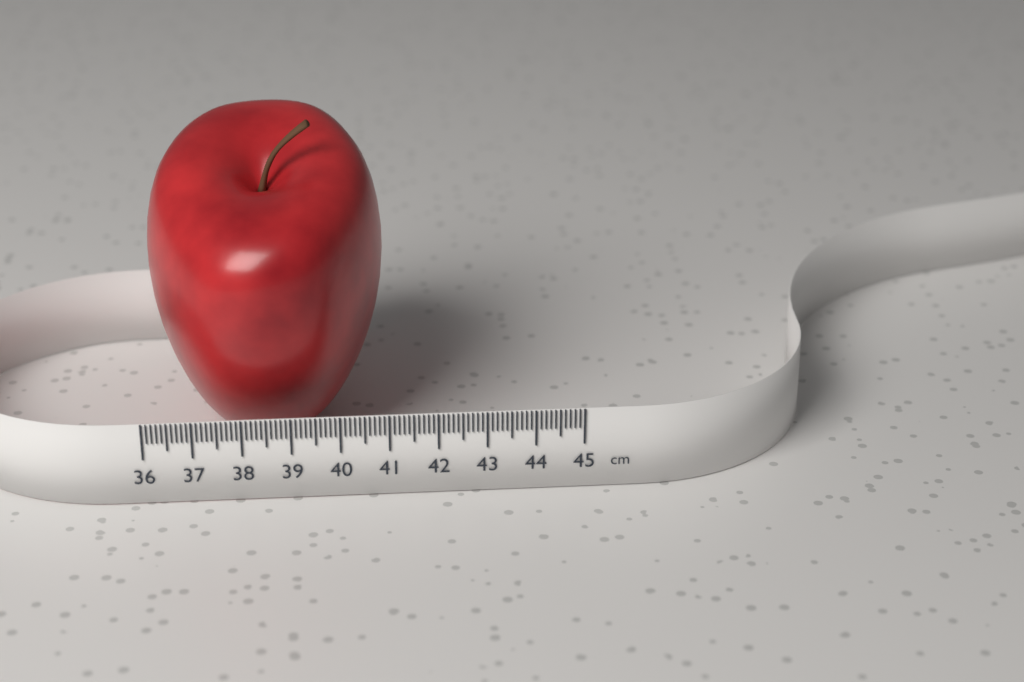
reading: 41.0 cm
